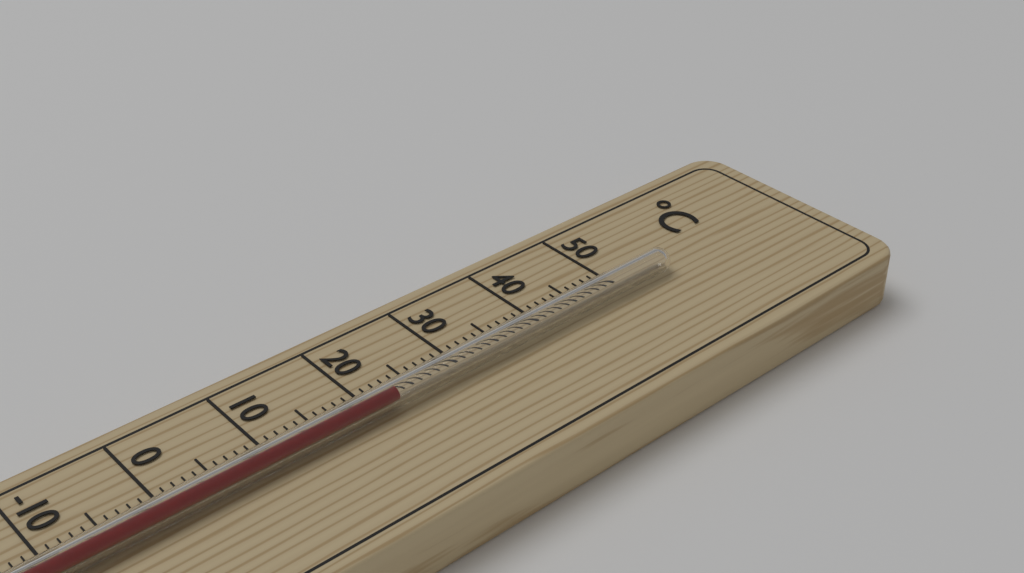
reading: 22 °C
